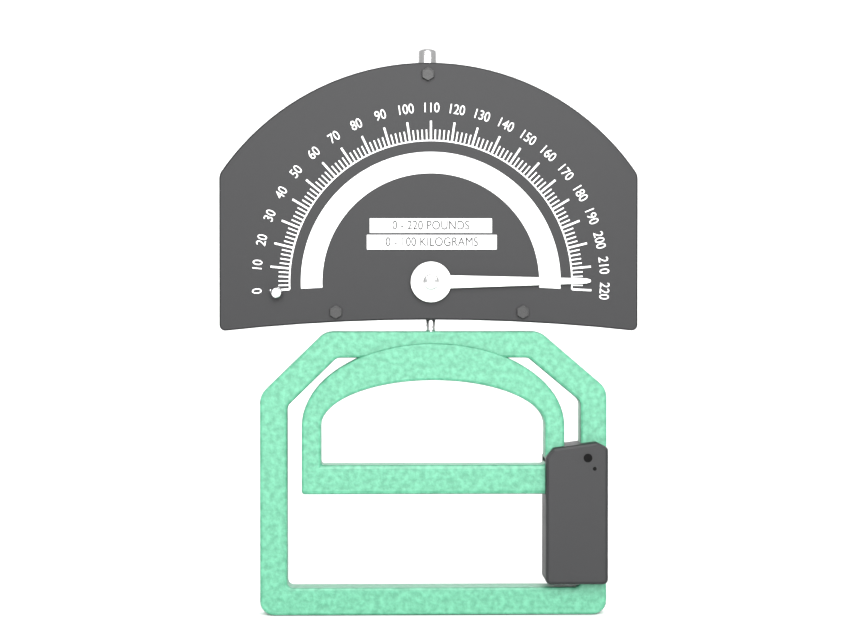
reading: 216 lb
